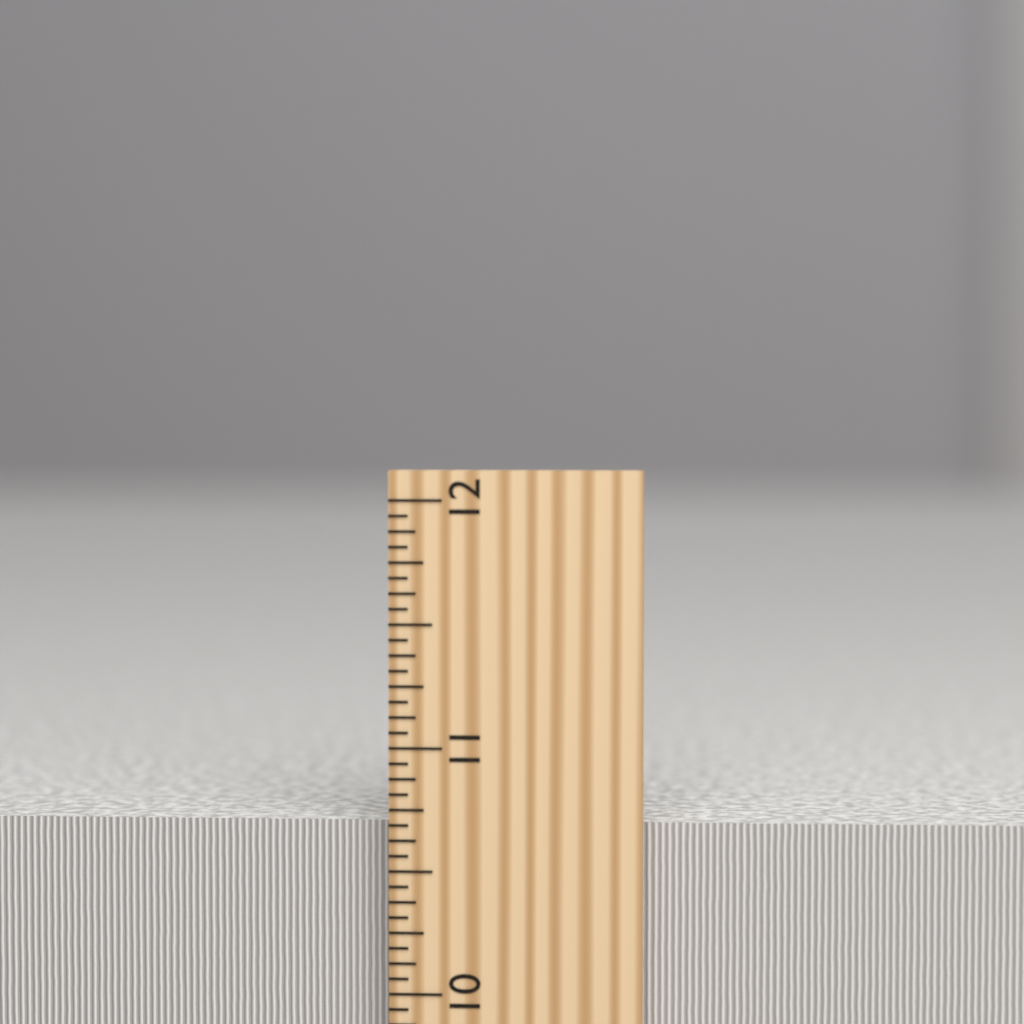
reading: 10.6875 inch
